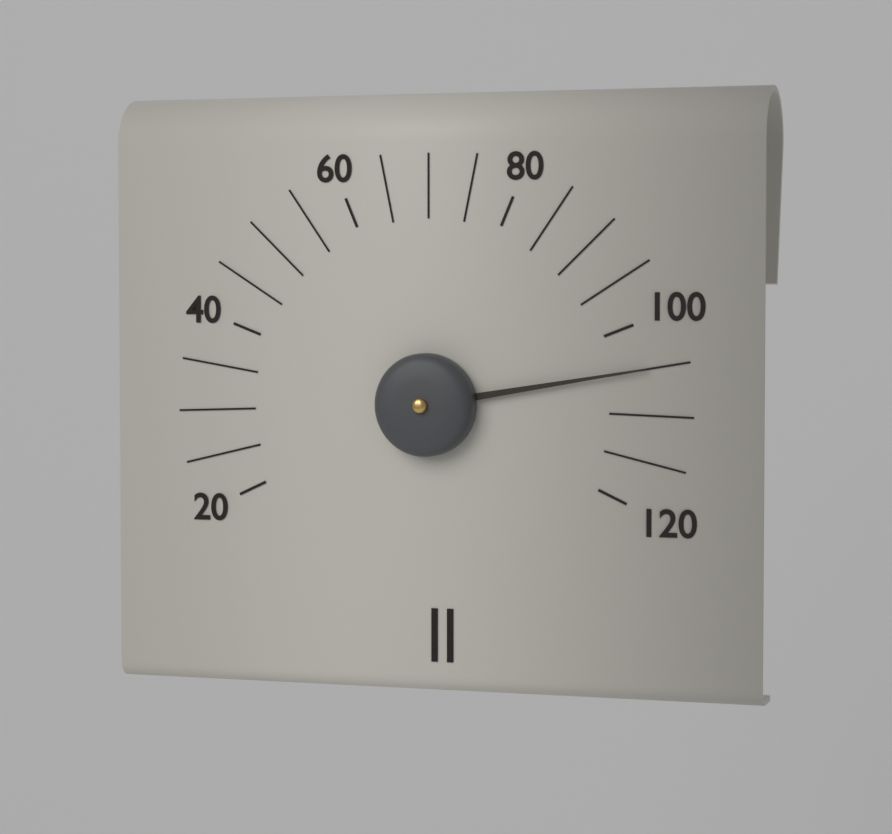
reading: 105 (no unit)
